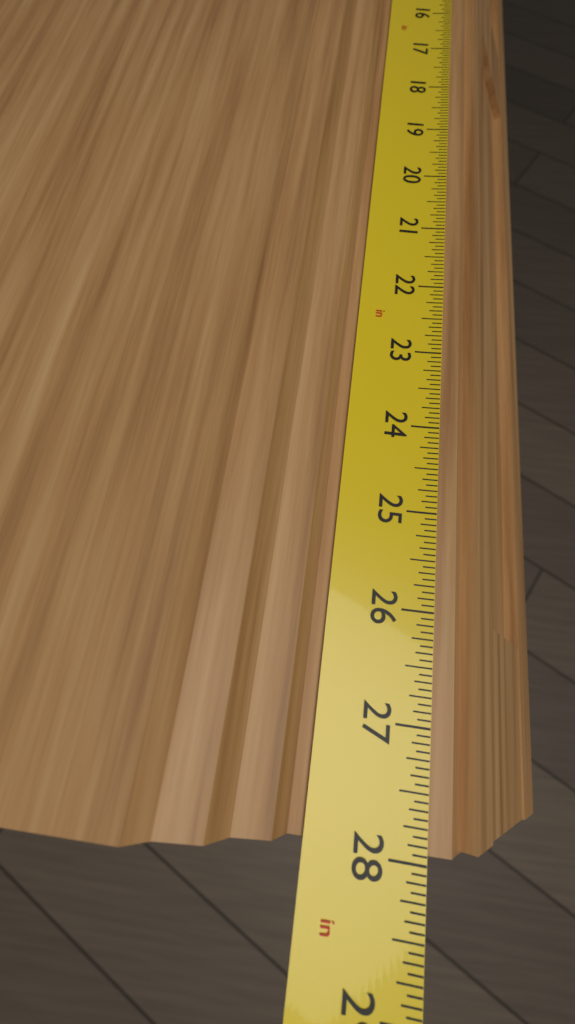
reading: 27.9375 in
